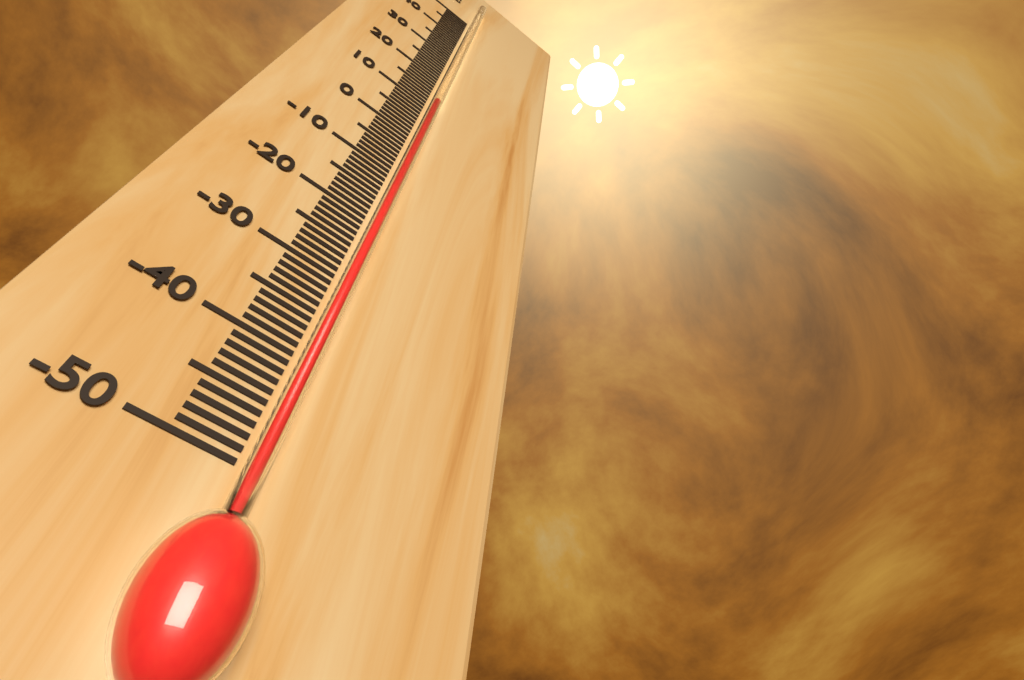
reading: 11 °C
